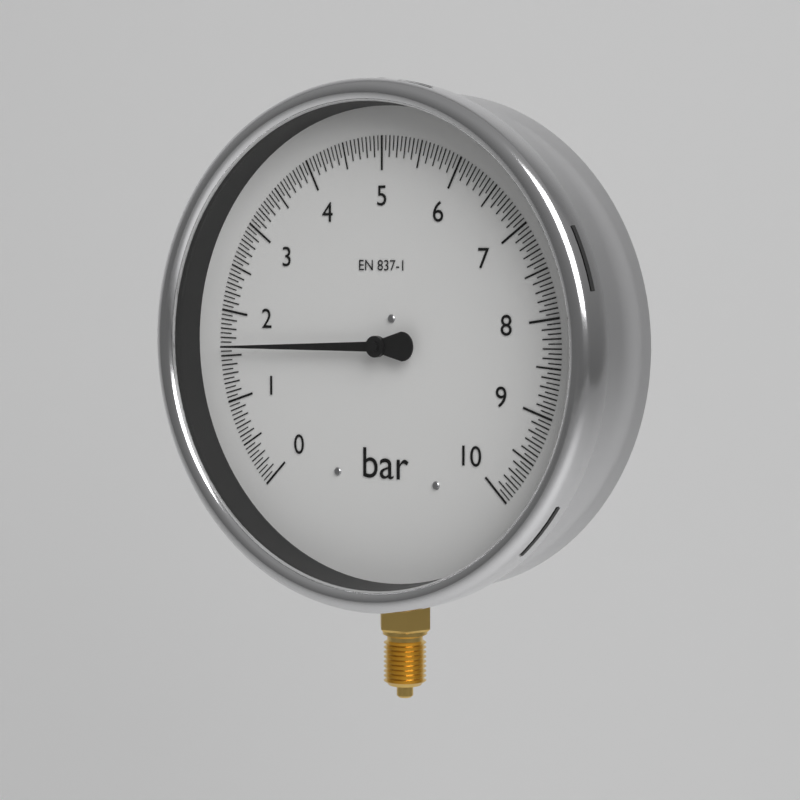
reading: 1.60 bar
